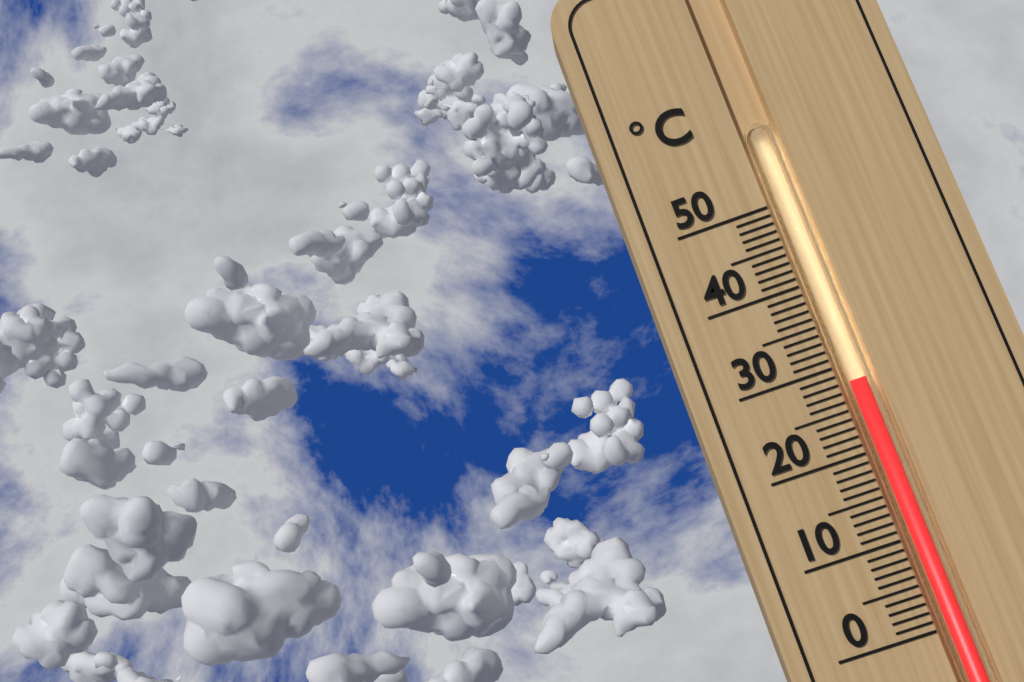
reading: 28 °C
